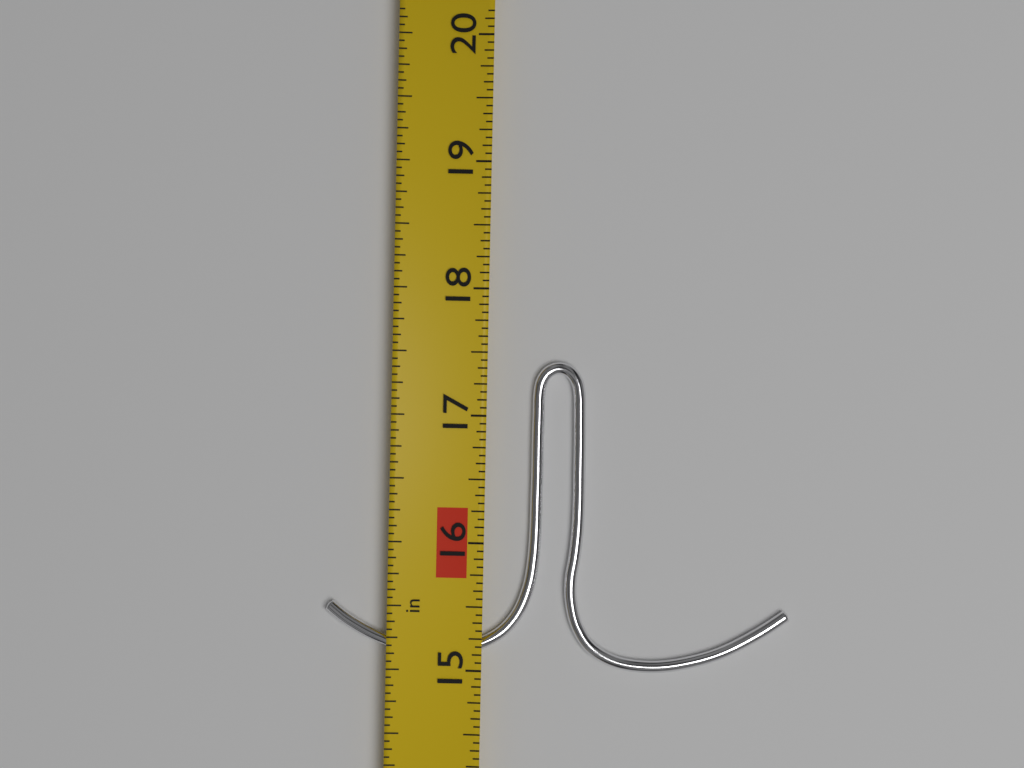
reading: 17.4375 in
